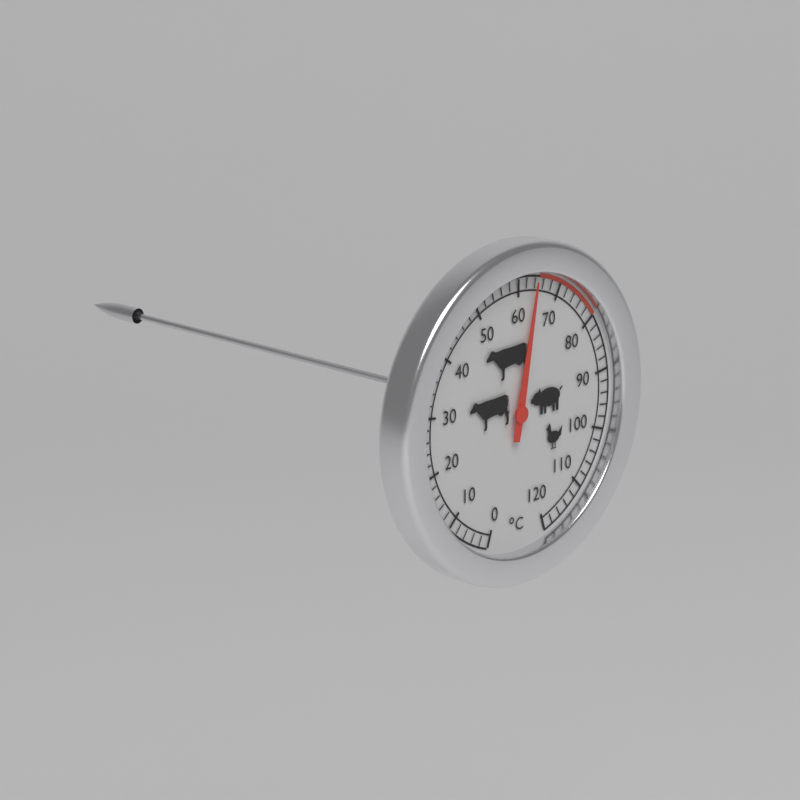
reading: 64 °C
